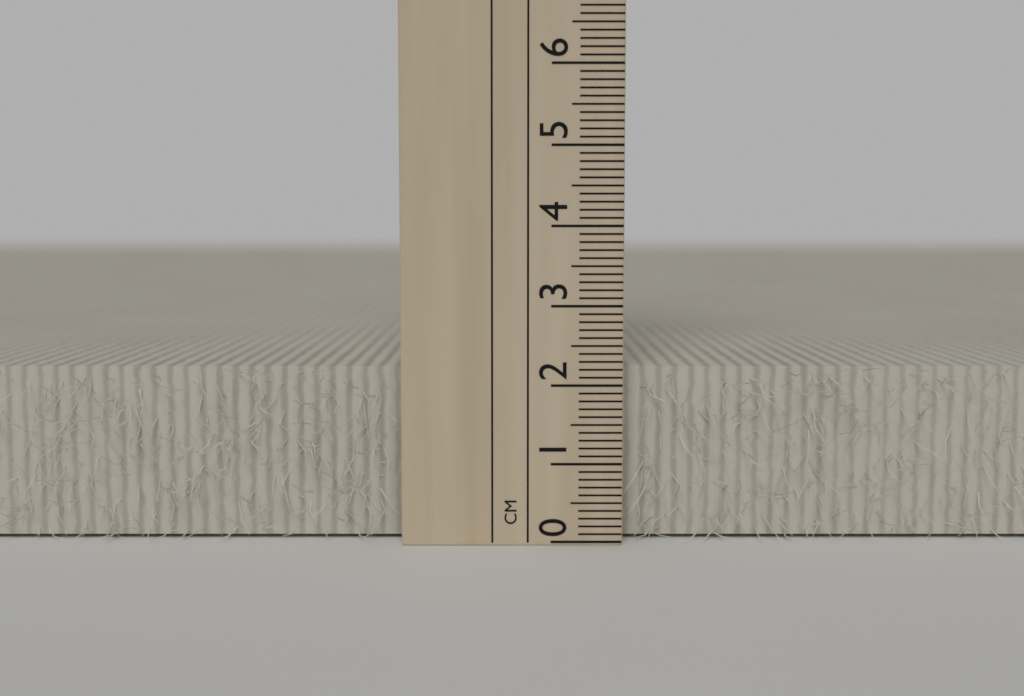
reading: 2.2 cm
